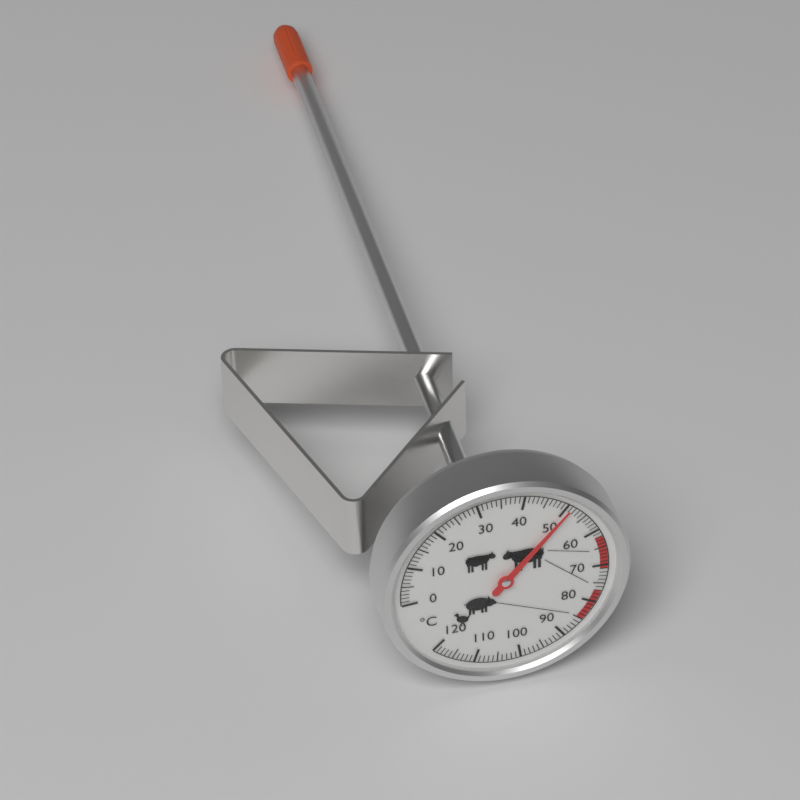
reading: 51 °C
